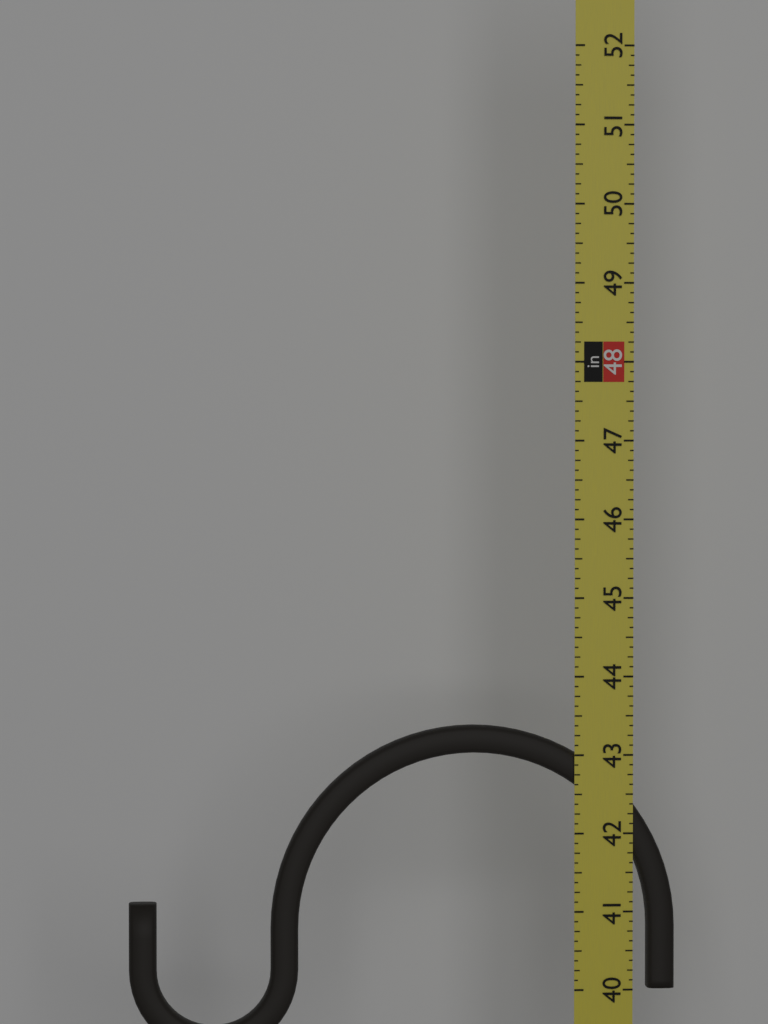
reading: 43.375 in
